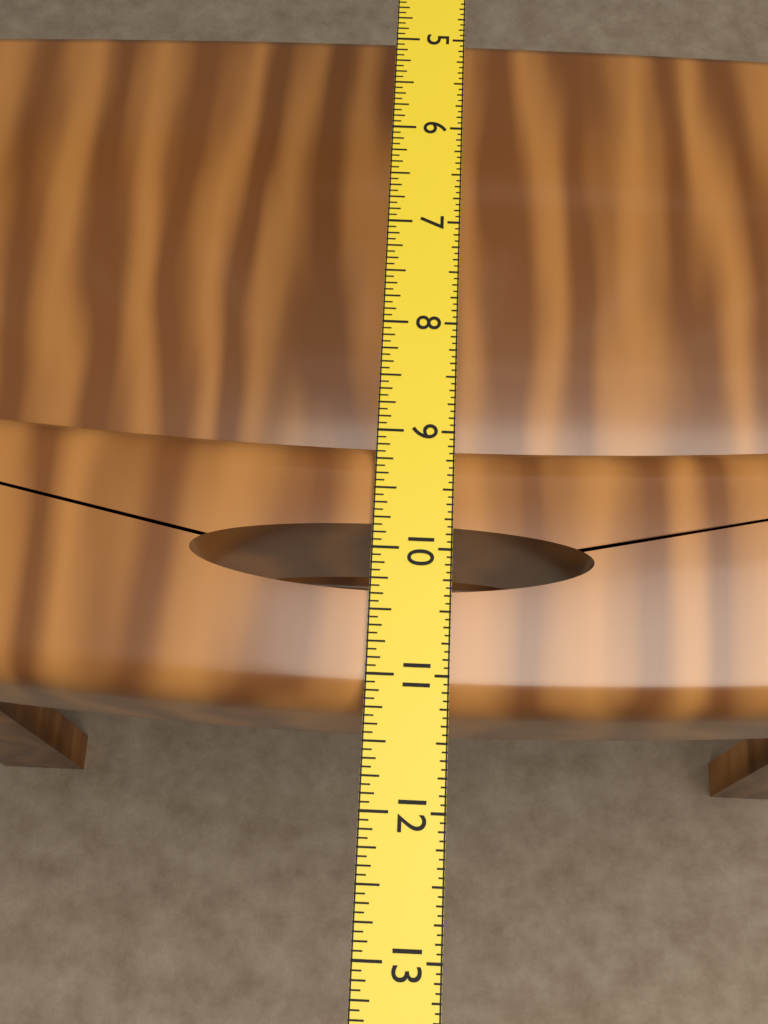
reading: 11.2500 in
